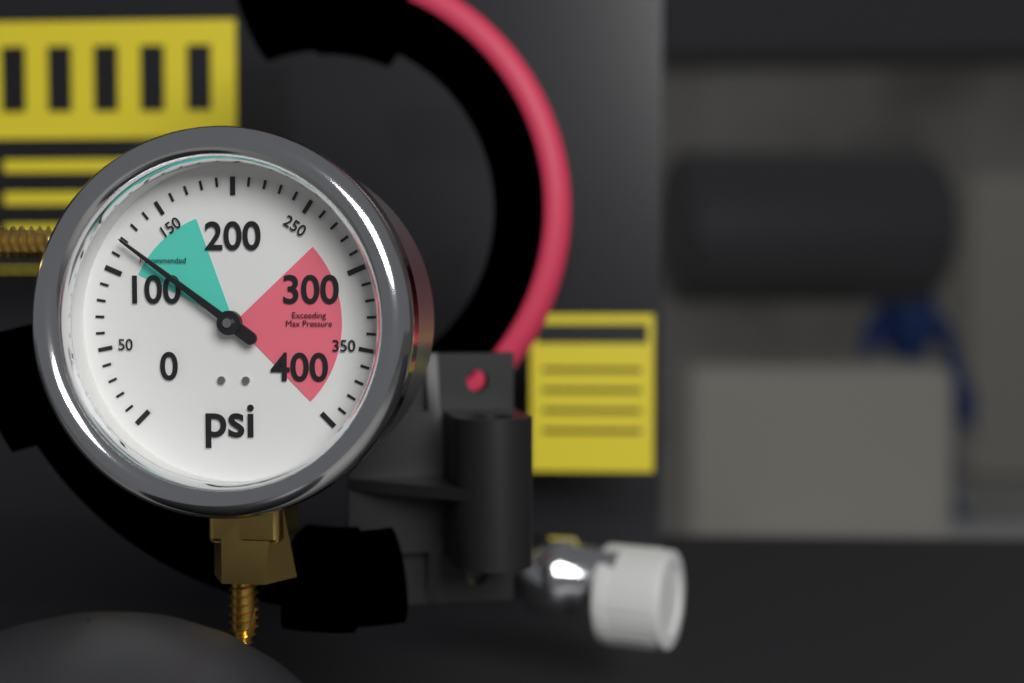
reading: 120 psi
